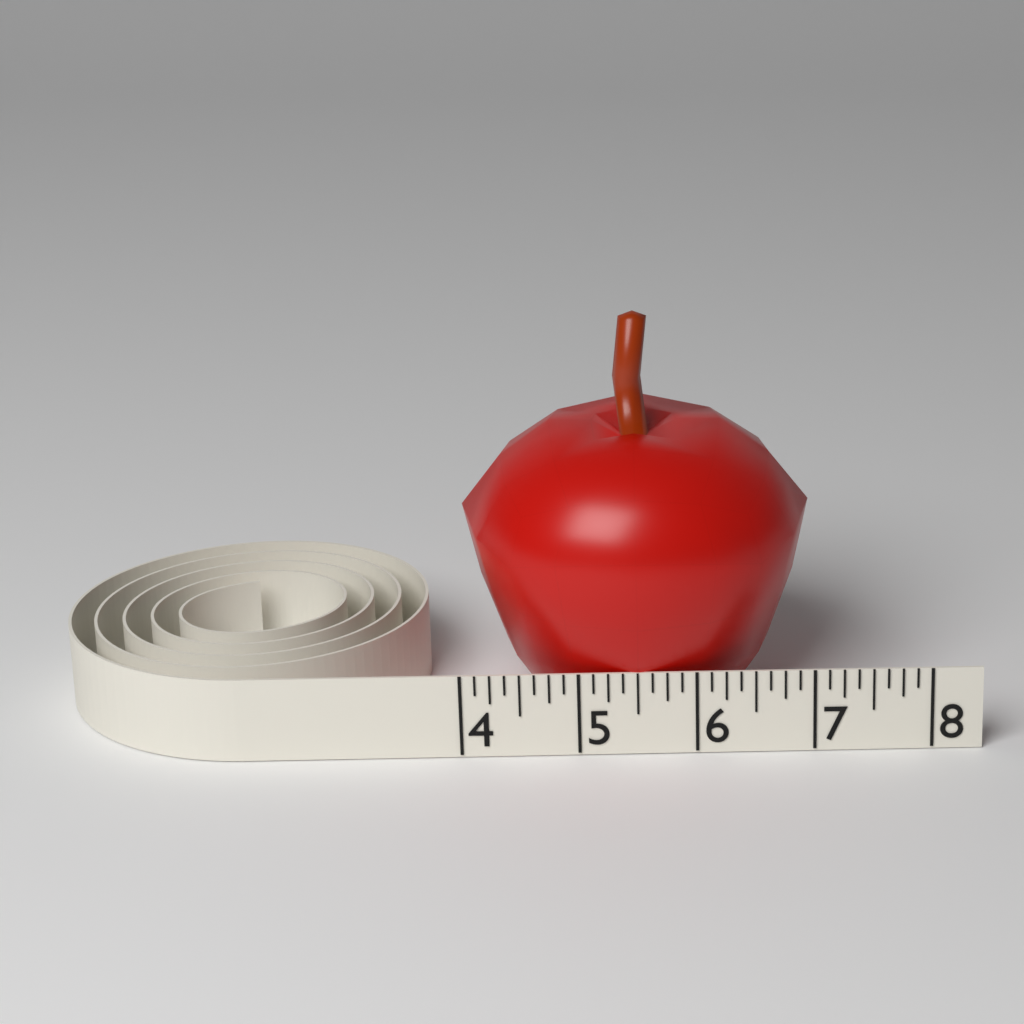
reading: 7.000 (no unit)
